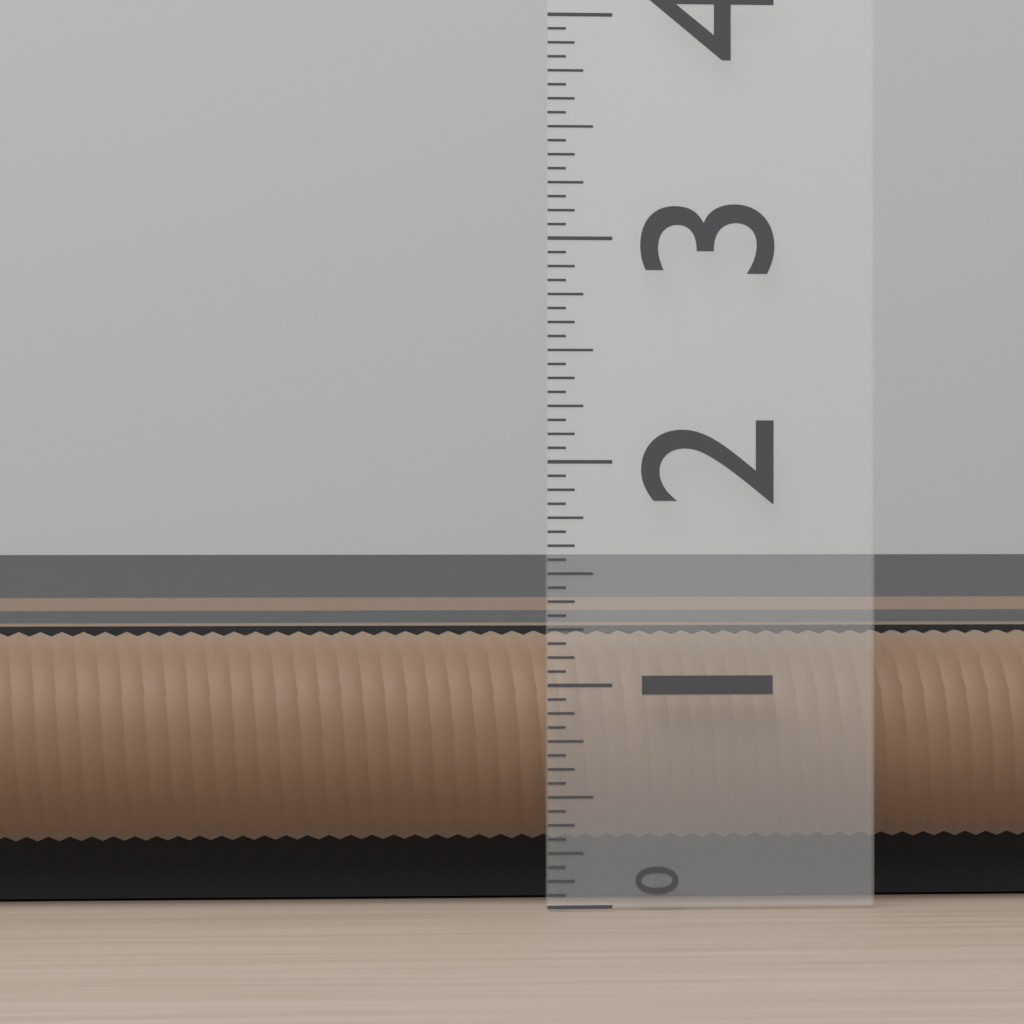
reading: 1.2500 (no unit)
